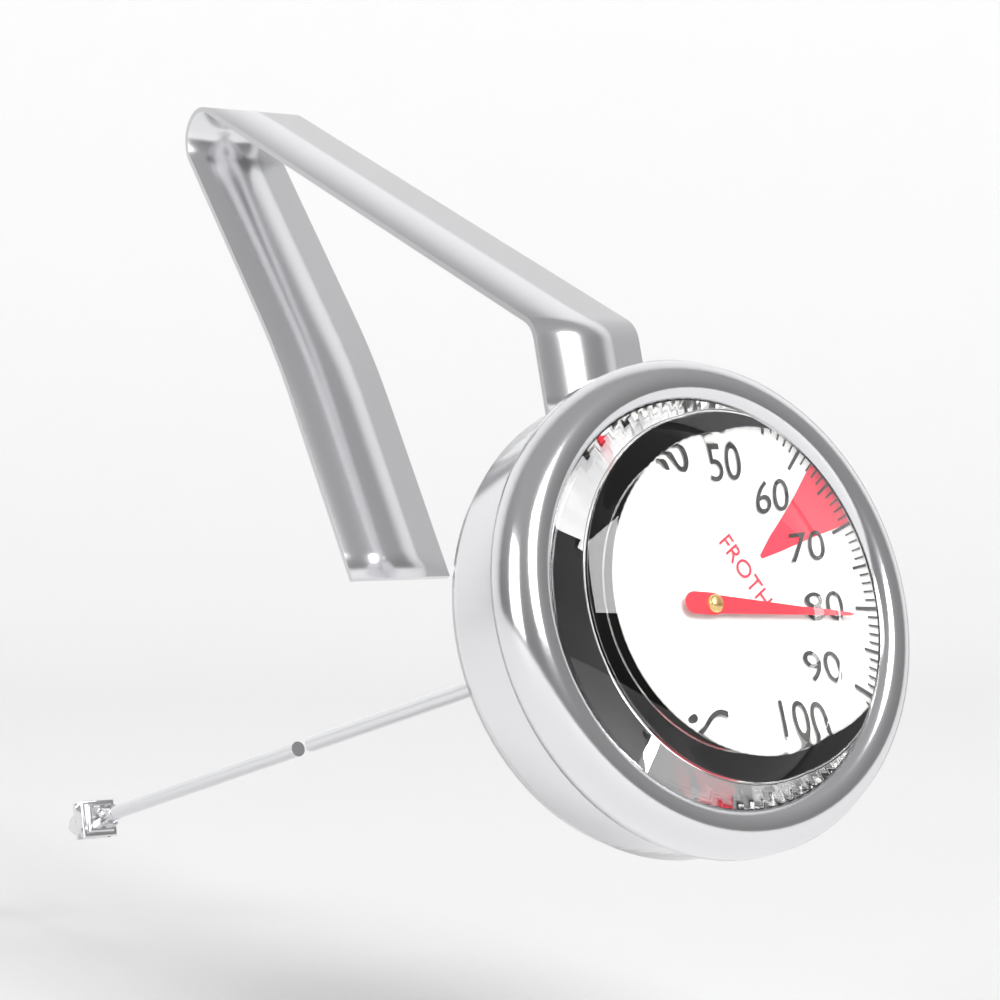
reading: 81 °C
